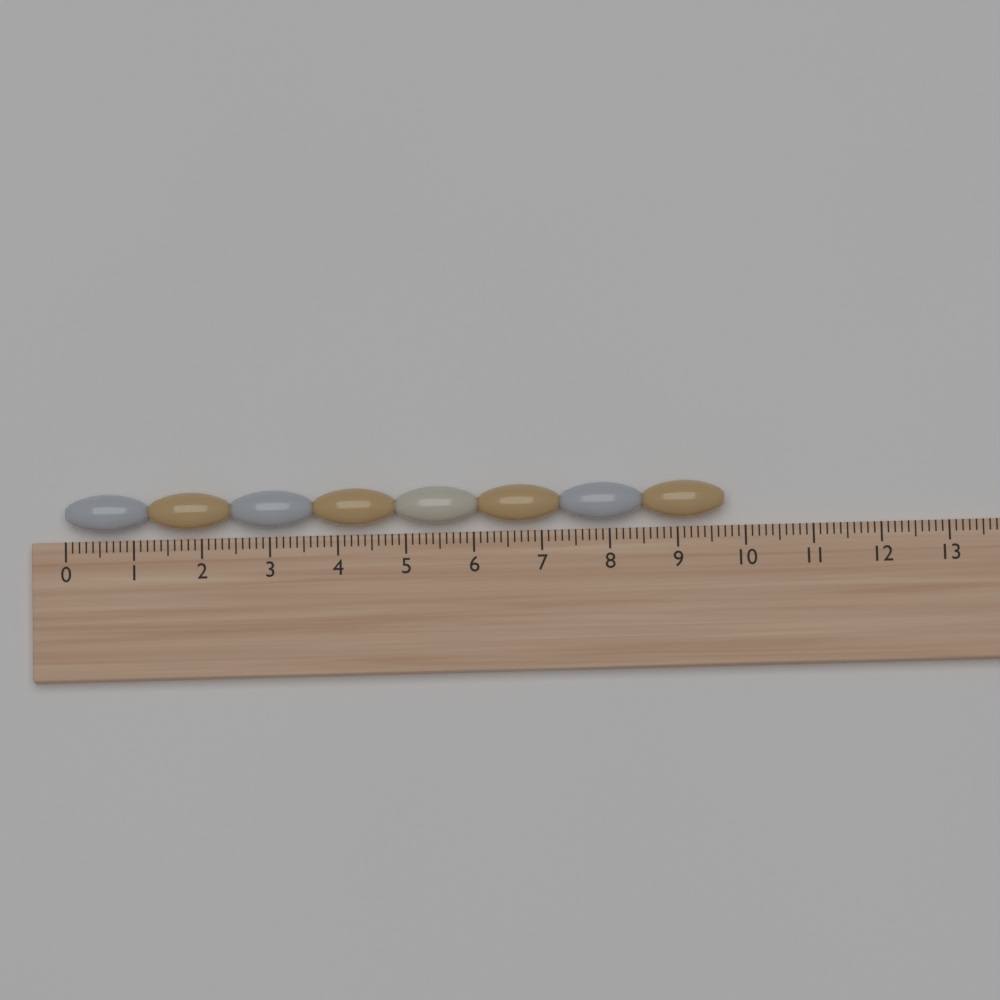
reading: 9.7 (no unit)
